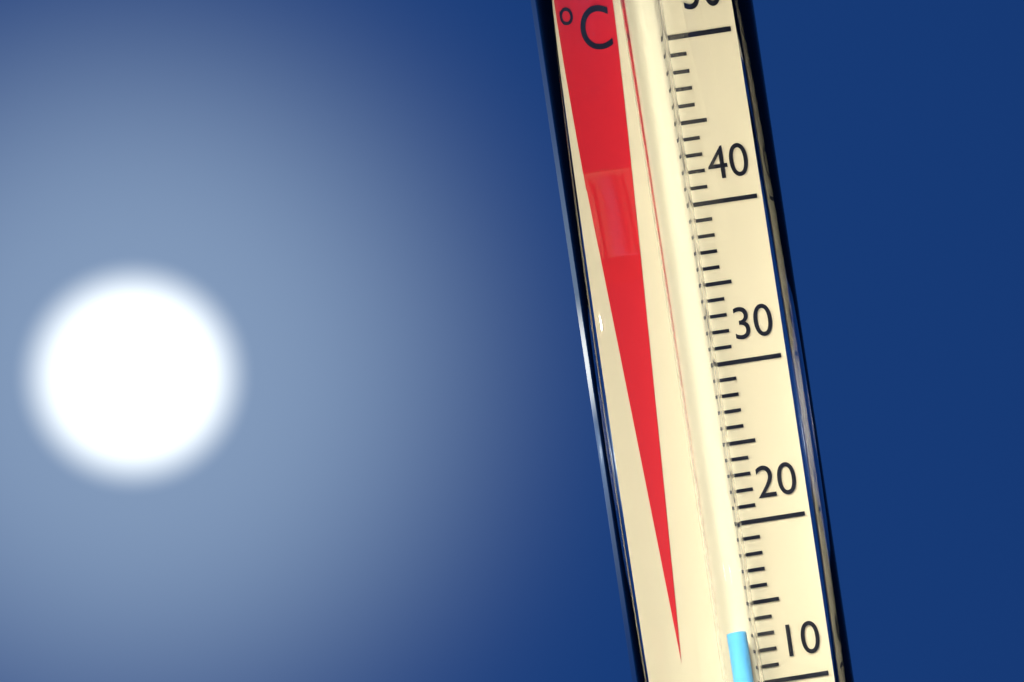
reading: 13 °C
